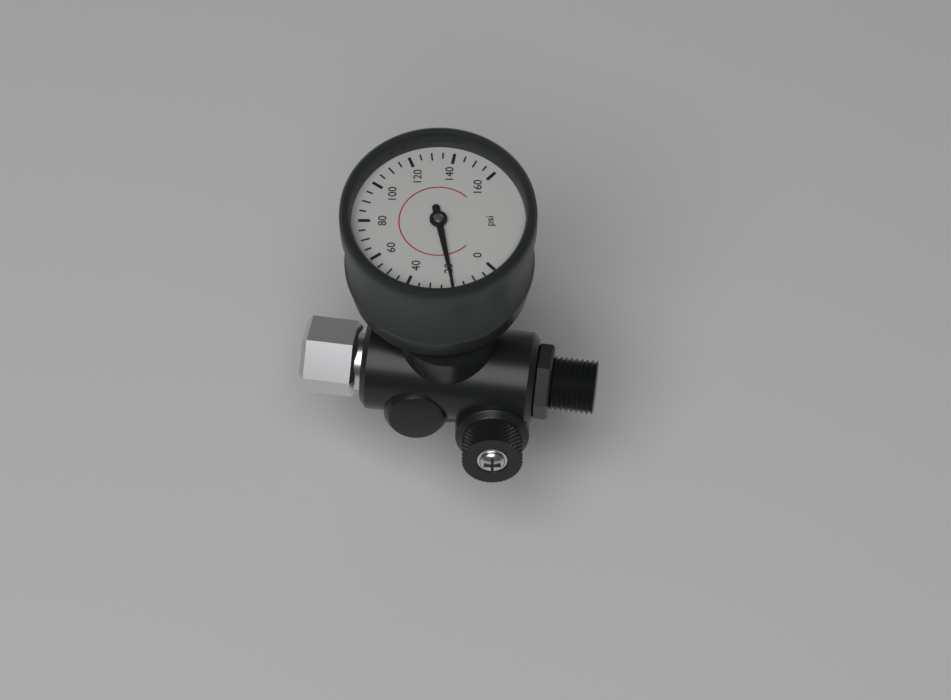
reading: 20 psi
